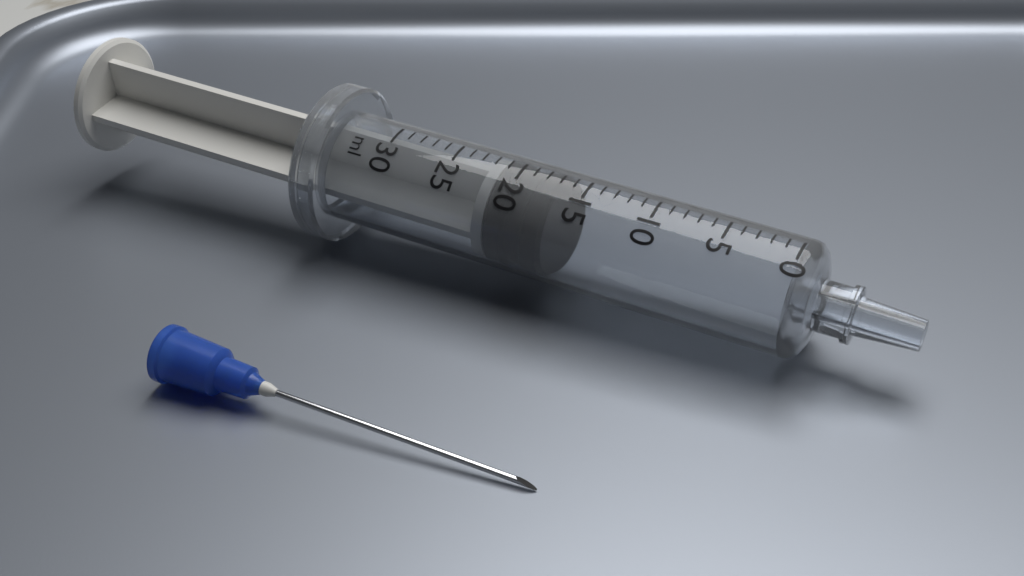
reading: 17 ml
